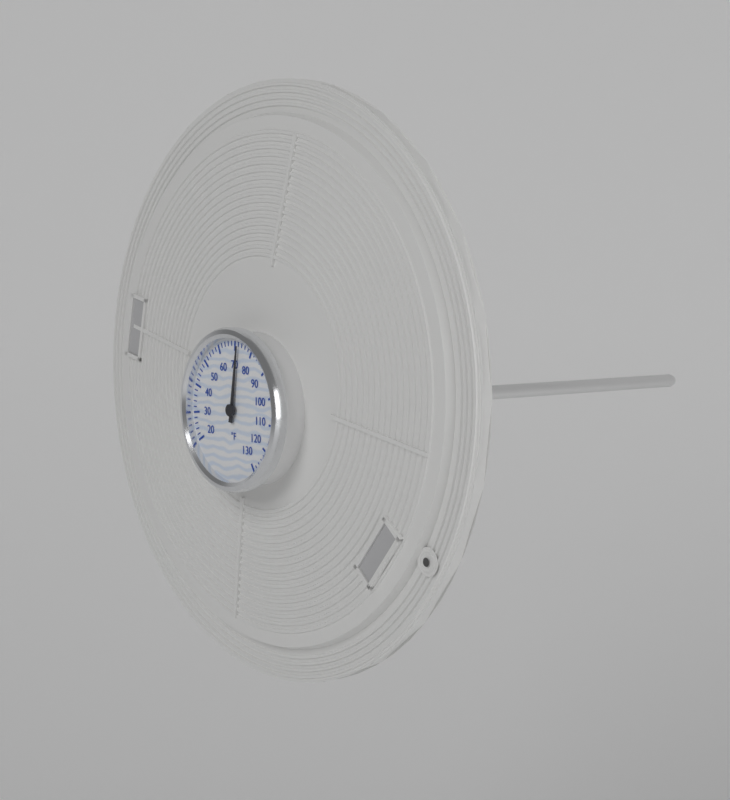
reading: 72 °F
